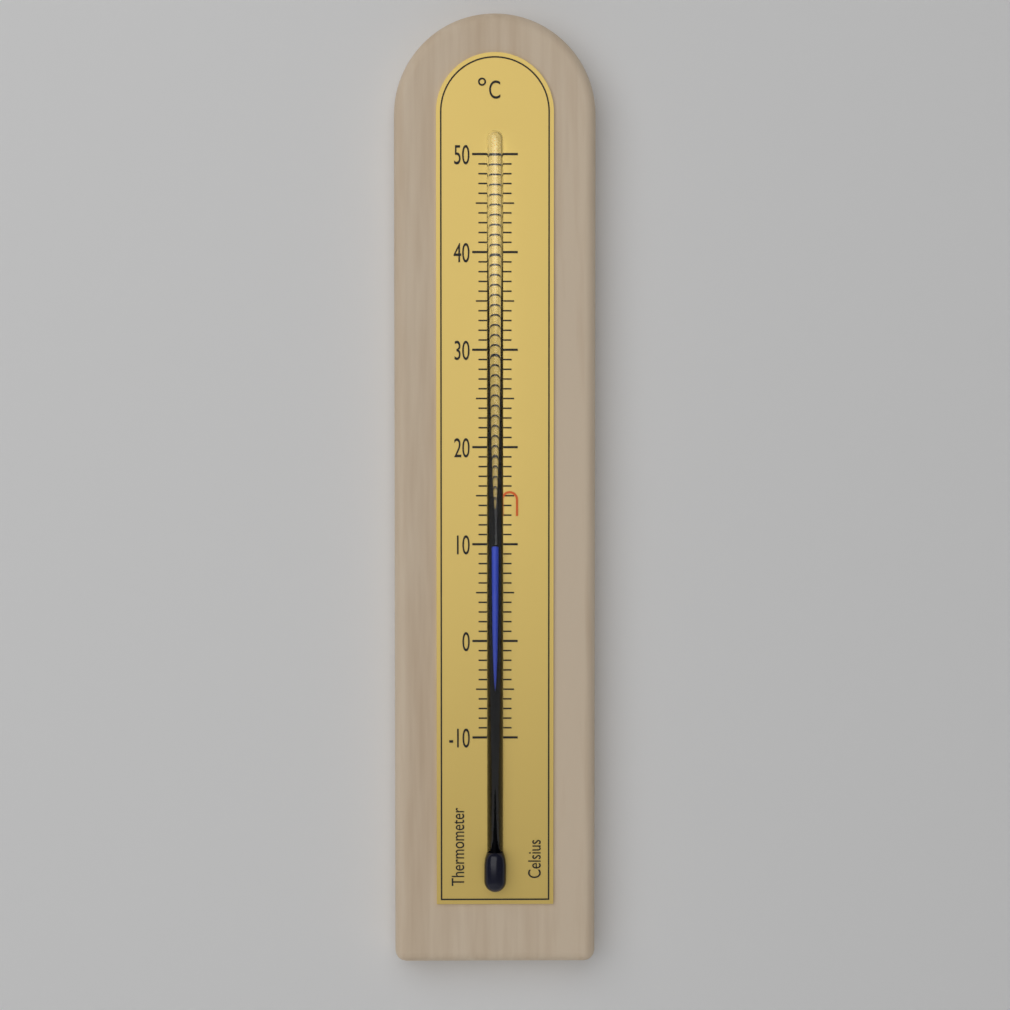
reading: 10 °C
